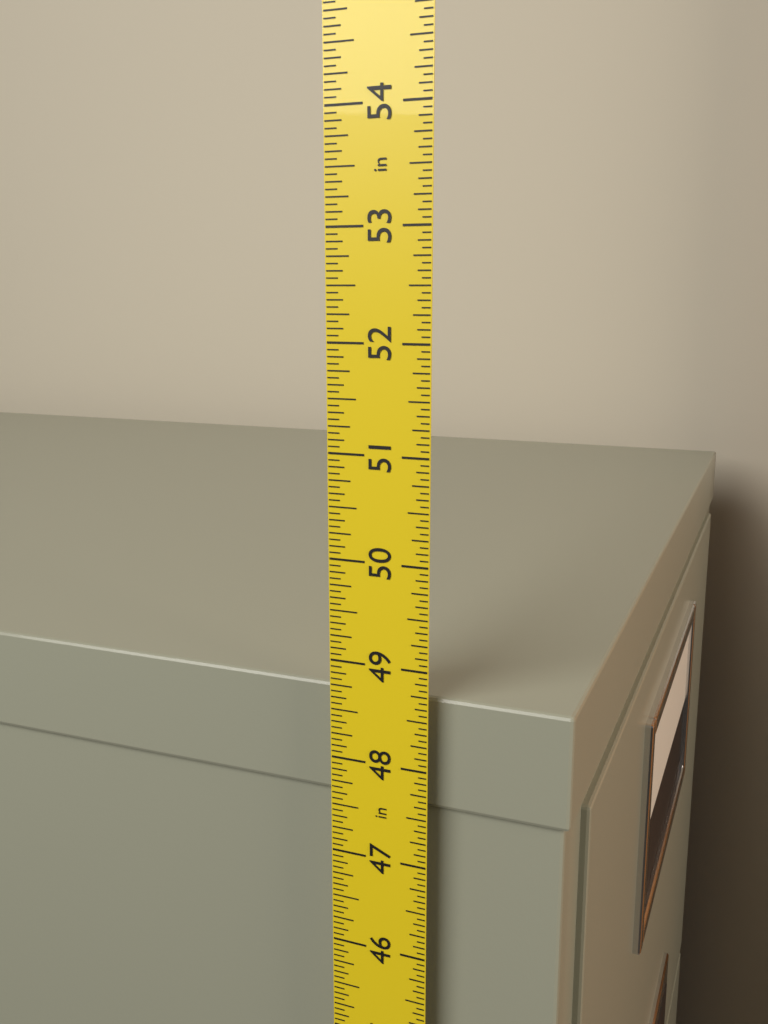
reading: 48.6875 in
